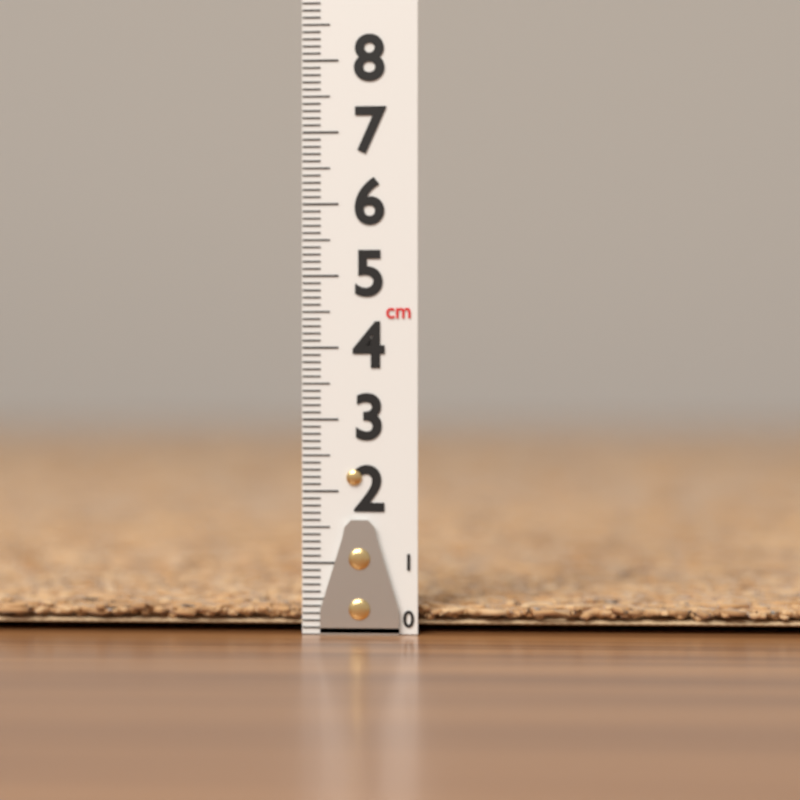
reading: 0.5 cm
